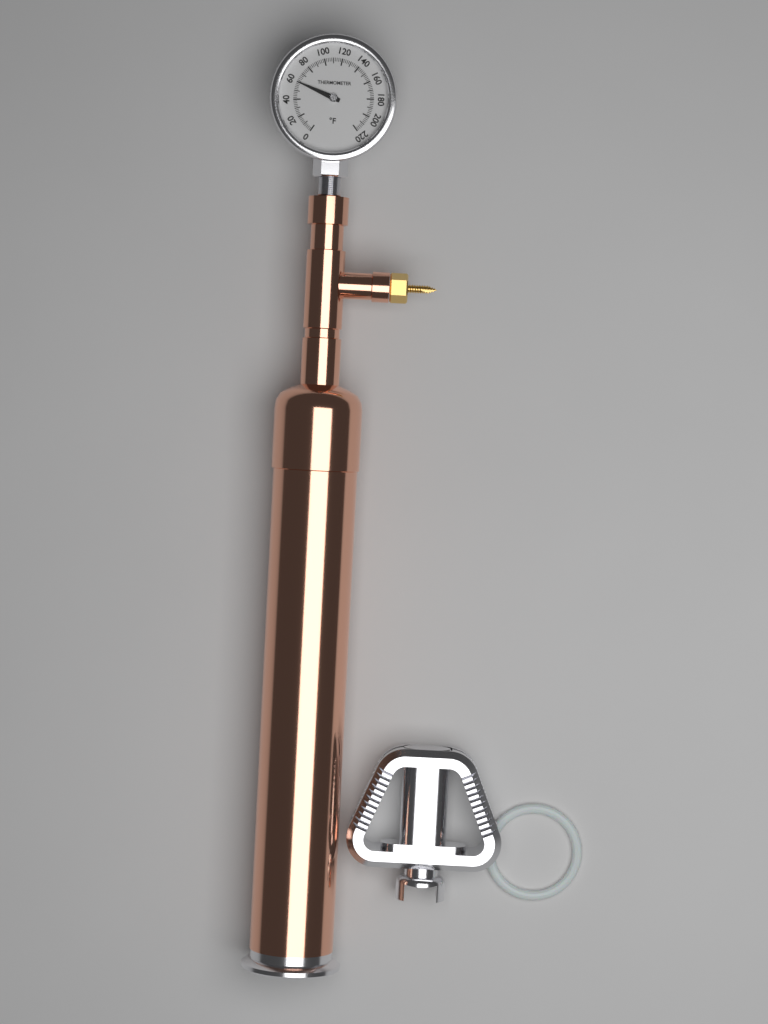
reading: 60 °F
